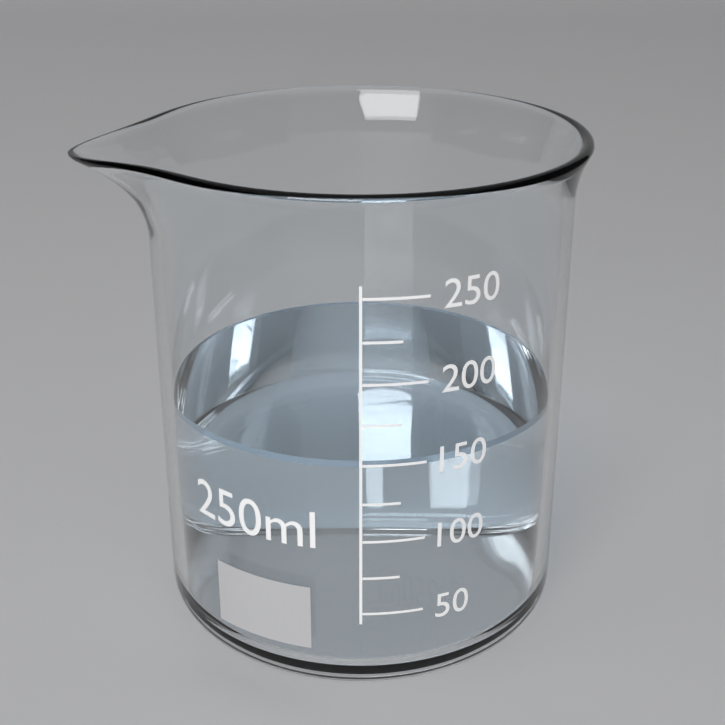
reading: 150 ml
